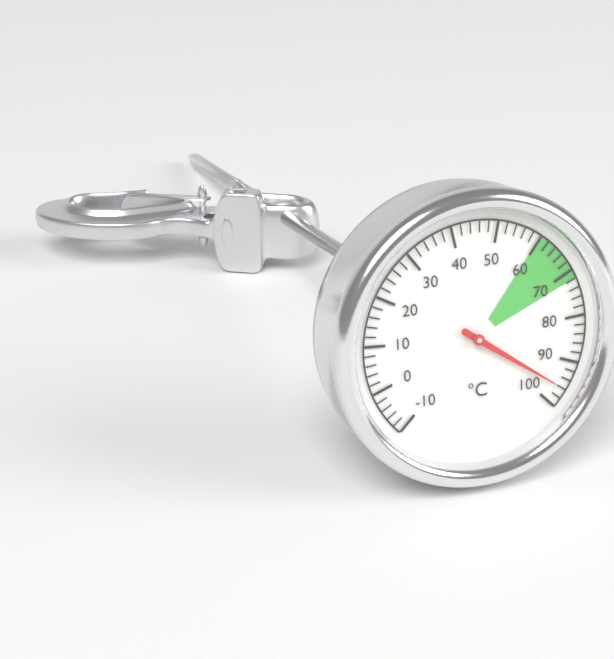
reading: 96 °C
